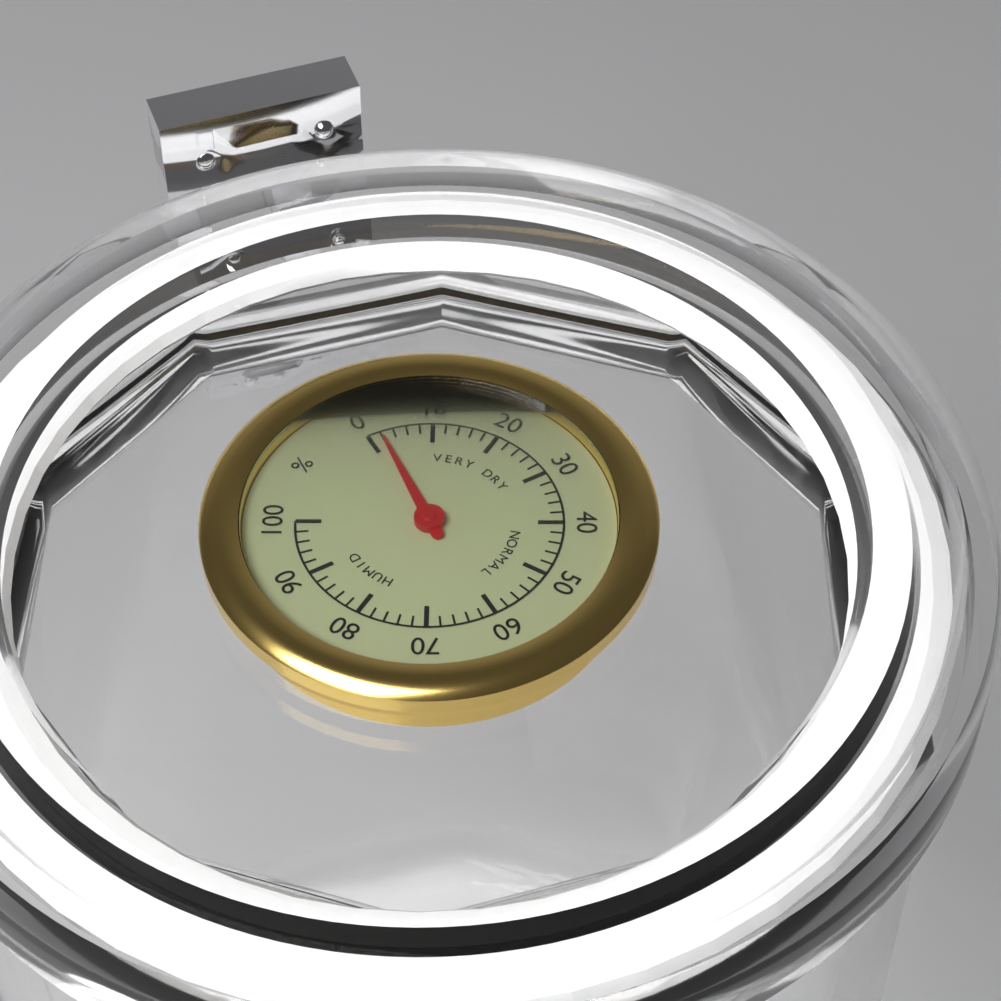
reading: 2 %
